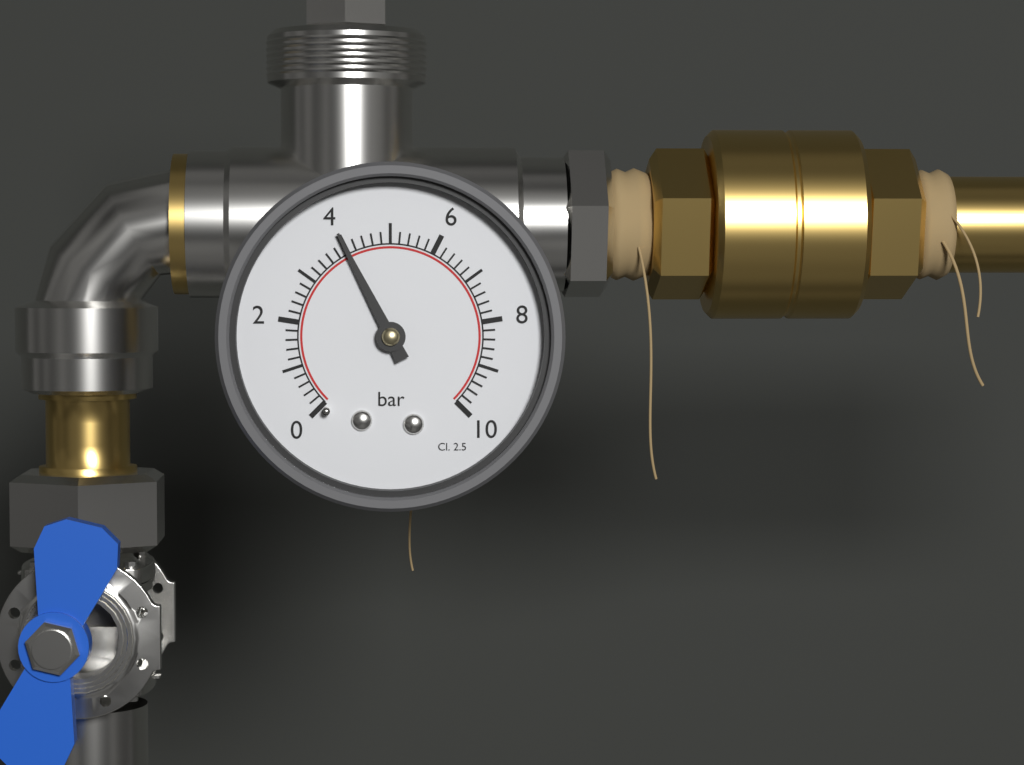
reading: 4.0 bar
